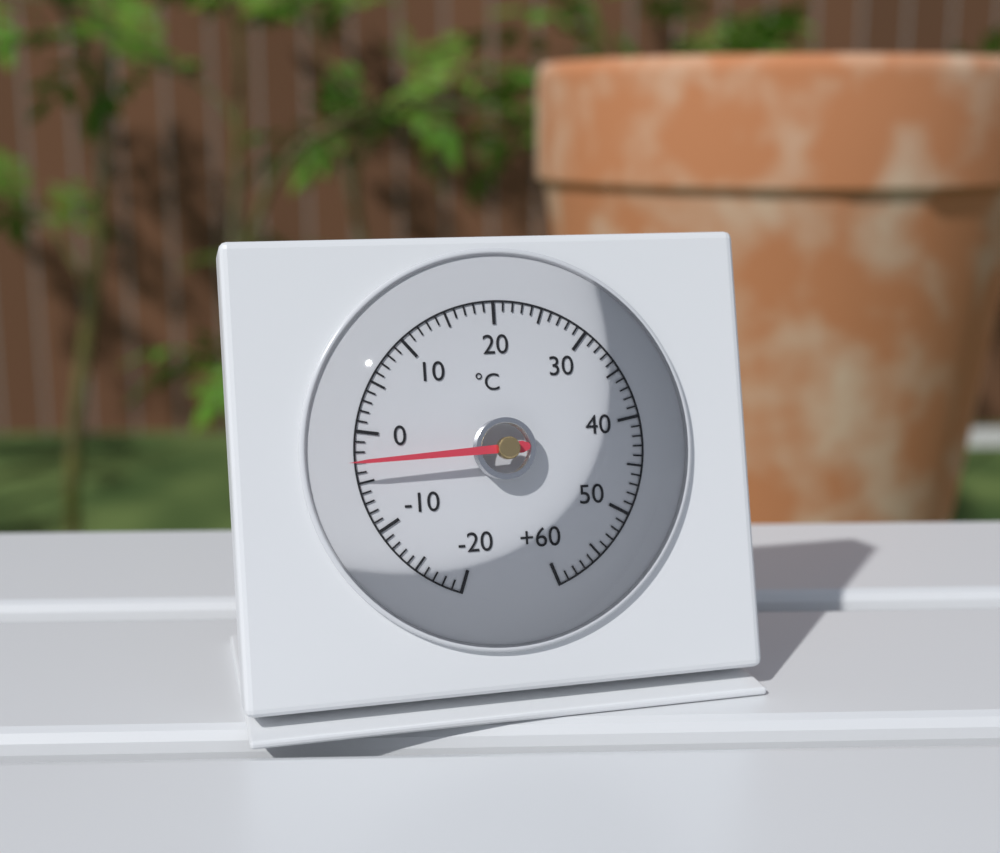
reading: -3 °C
